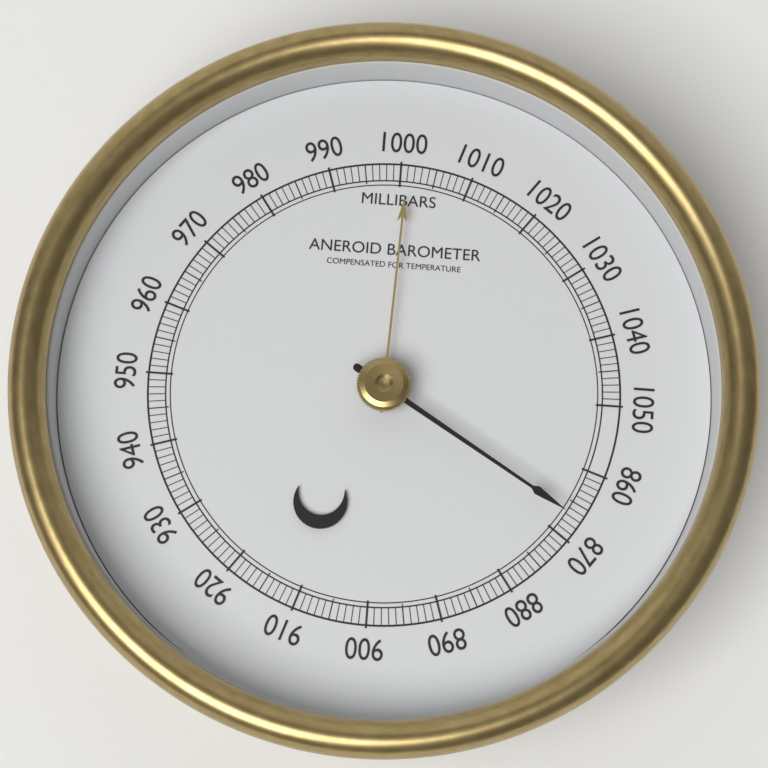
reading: 867 mbar
